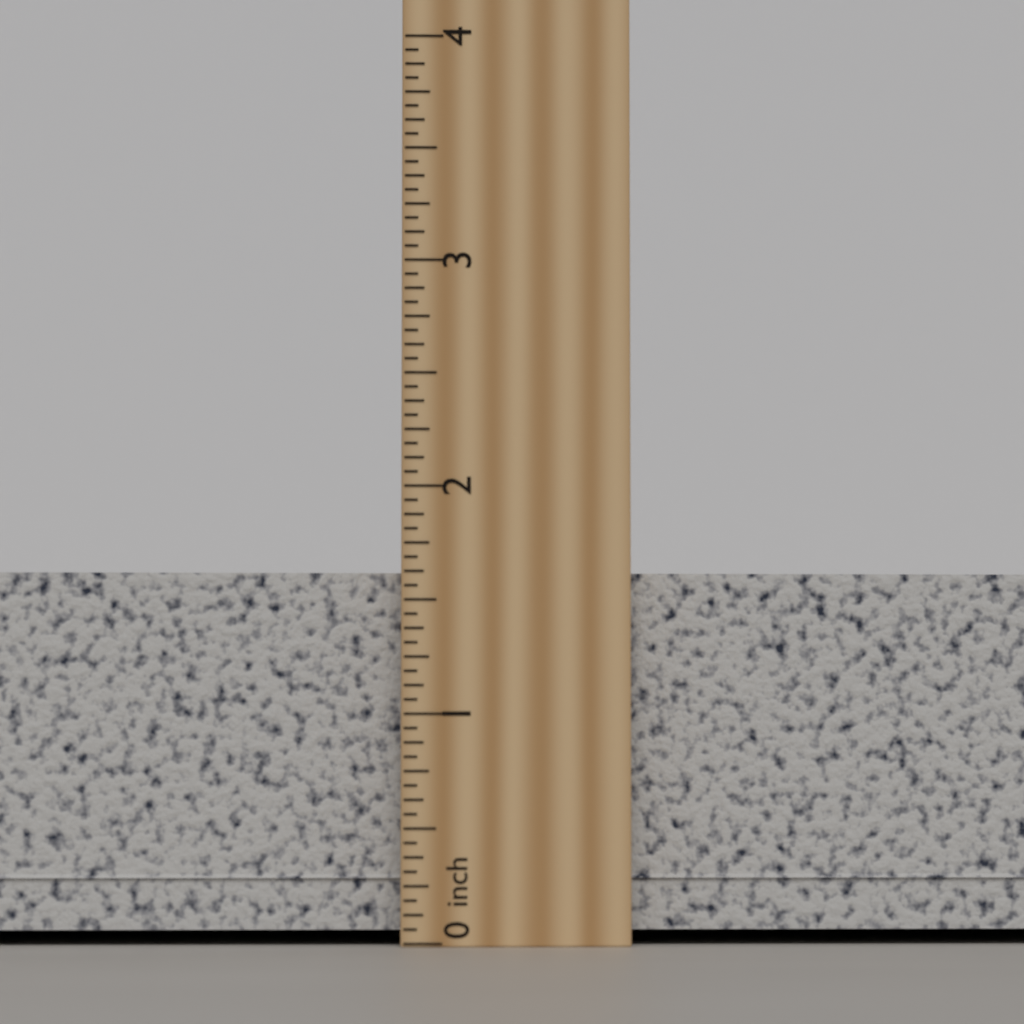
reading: 1.7500 inch
